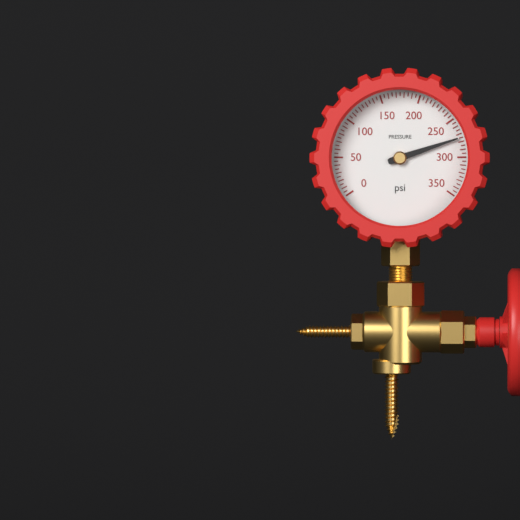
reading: 275 psi
